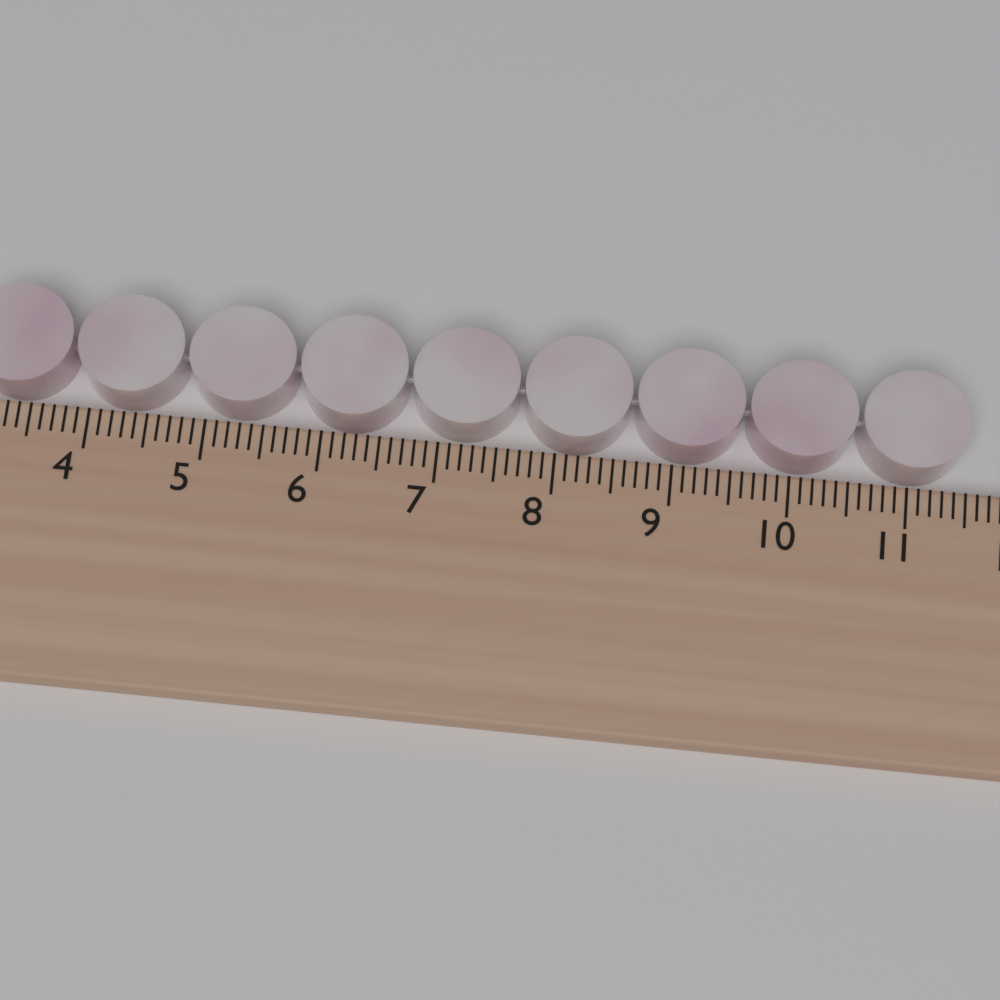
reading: 11.5 cm
